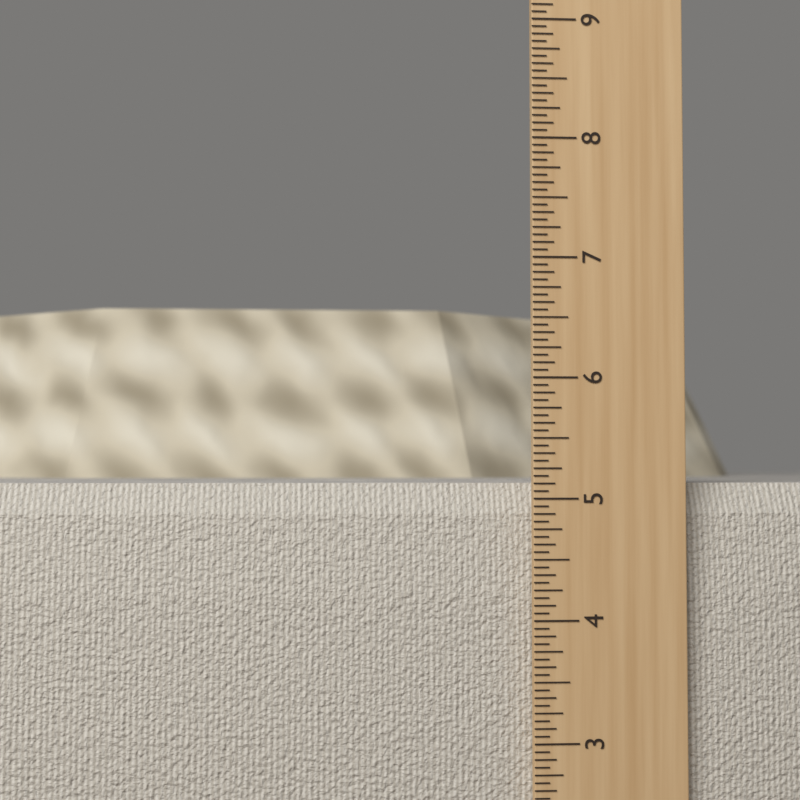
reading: 5.1250 in
